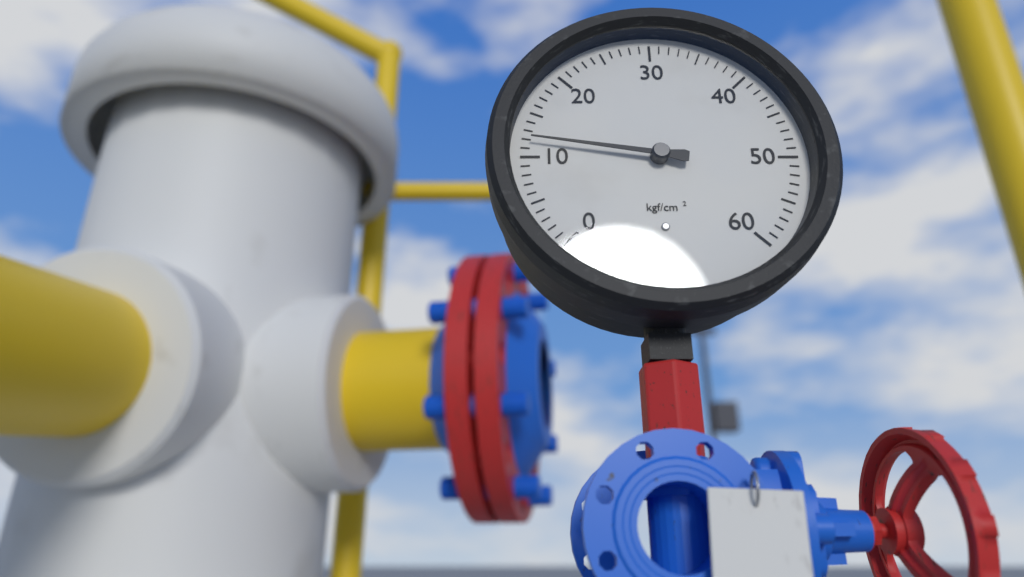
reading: 12 kgf/cm²
